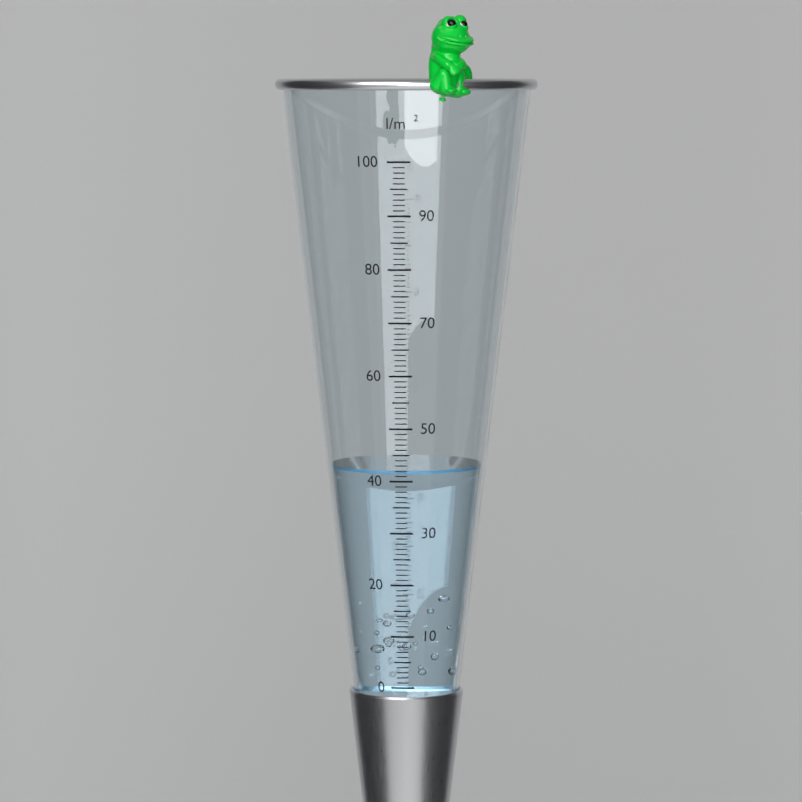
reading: 42 l/m²
